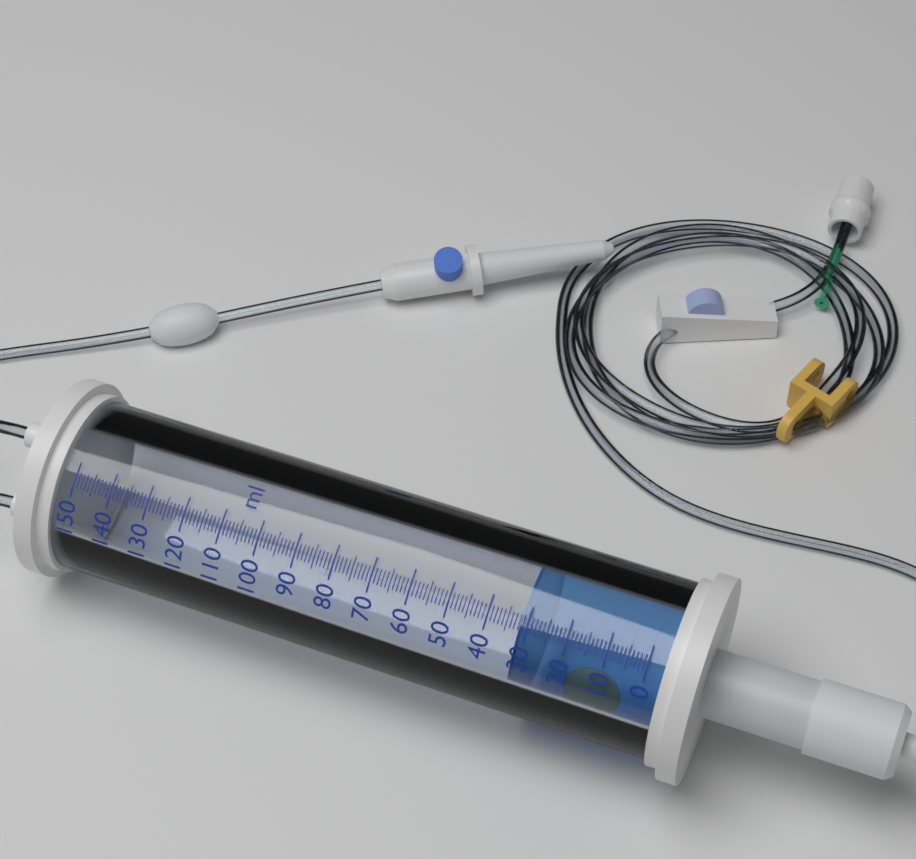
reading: 32 ml
